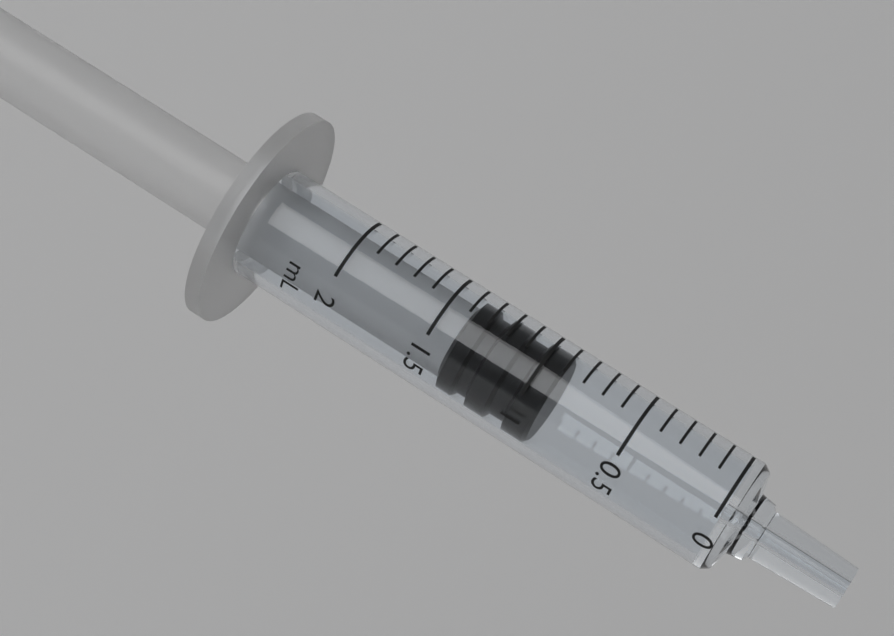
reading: 0.9 mL
